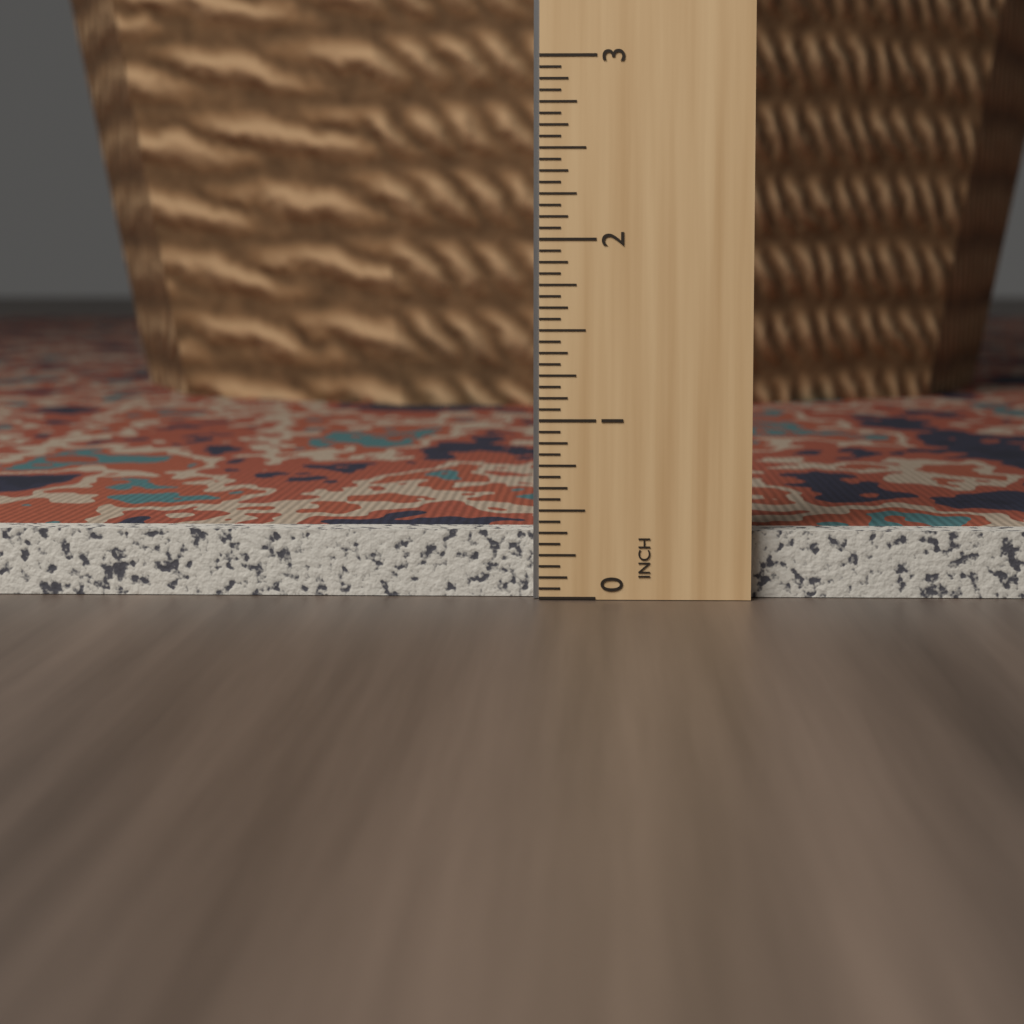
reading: 0.3750 in
